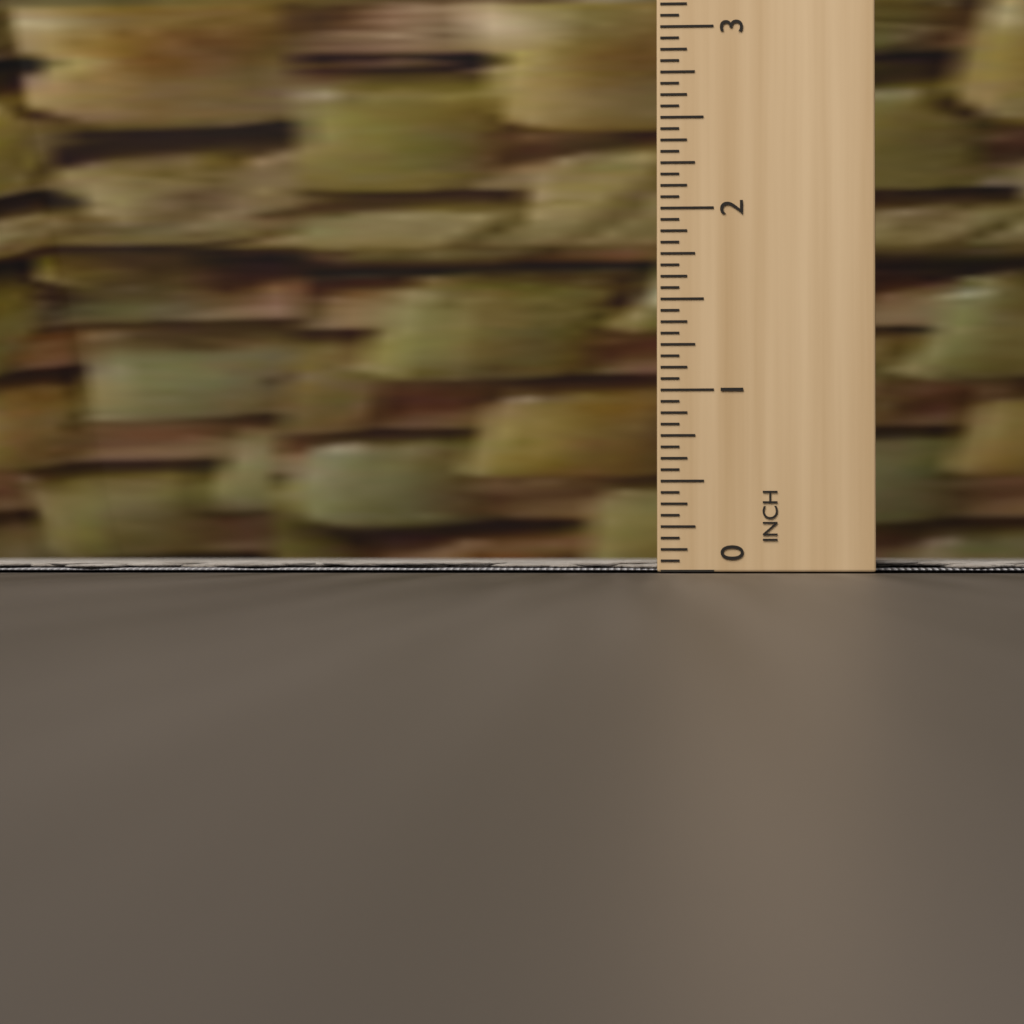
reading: 0.0625 in
